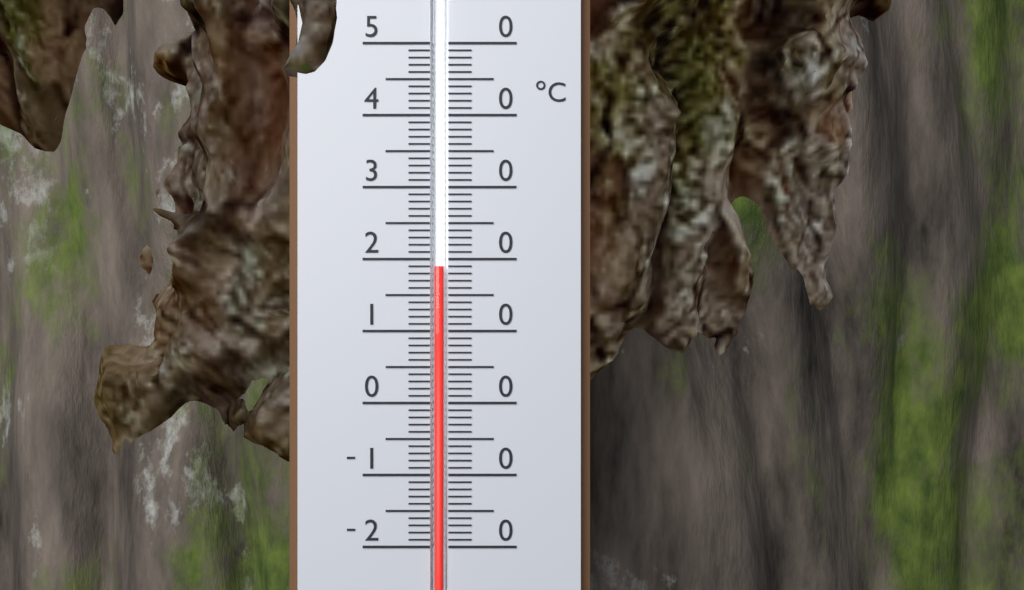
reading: 19 °C
